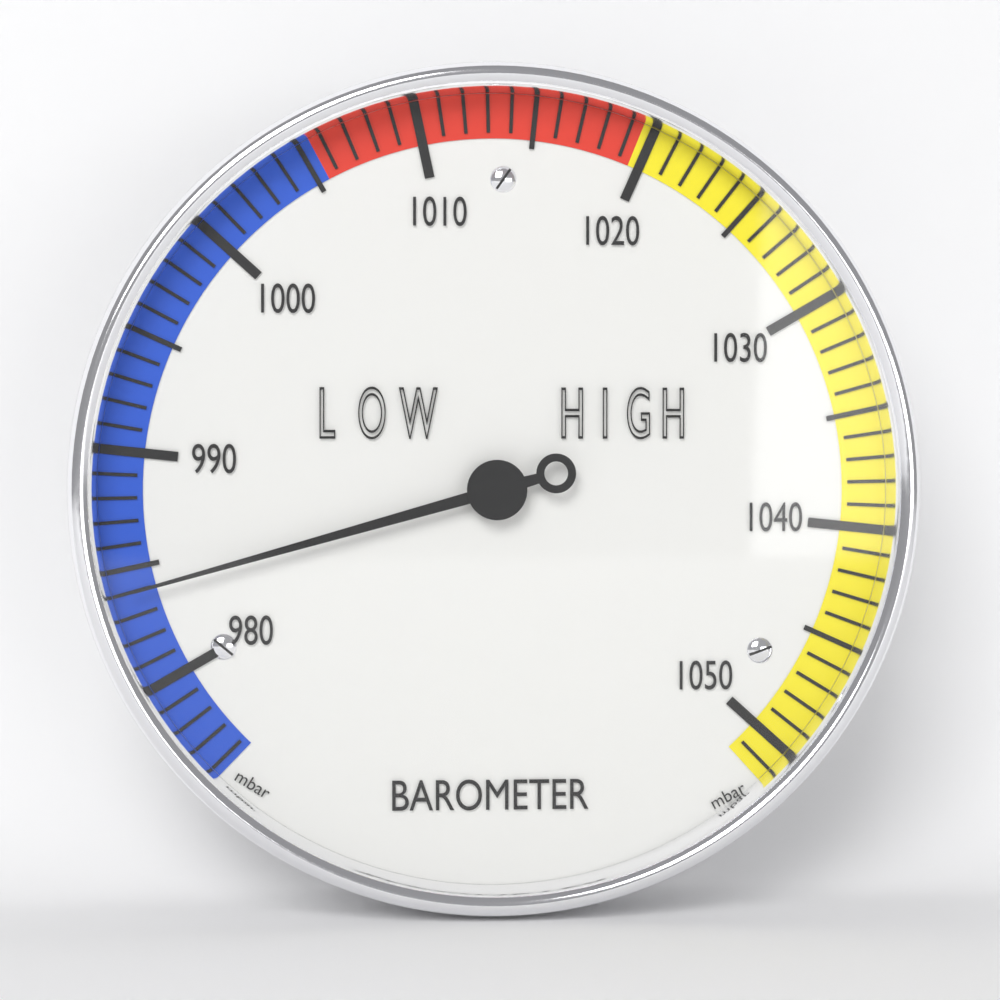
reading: 984 mbar
